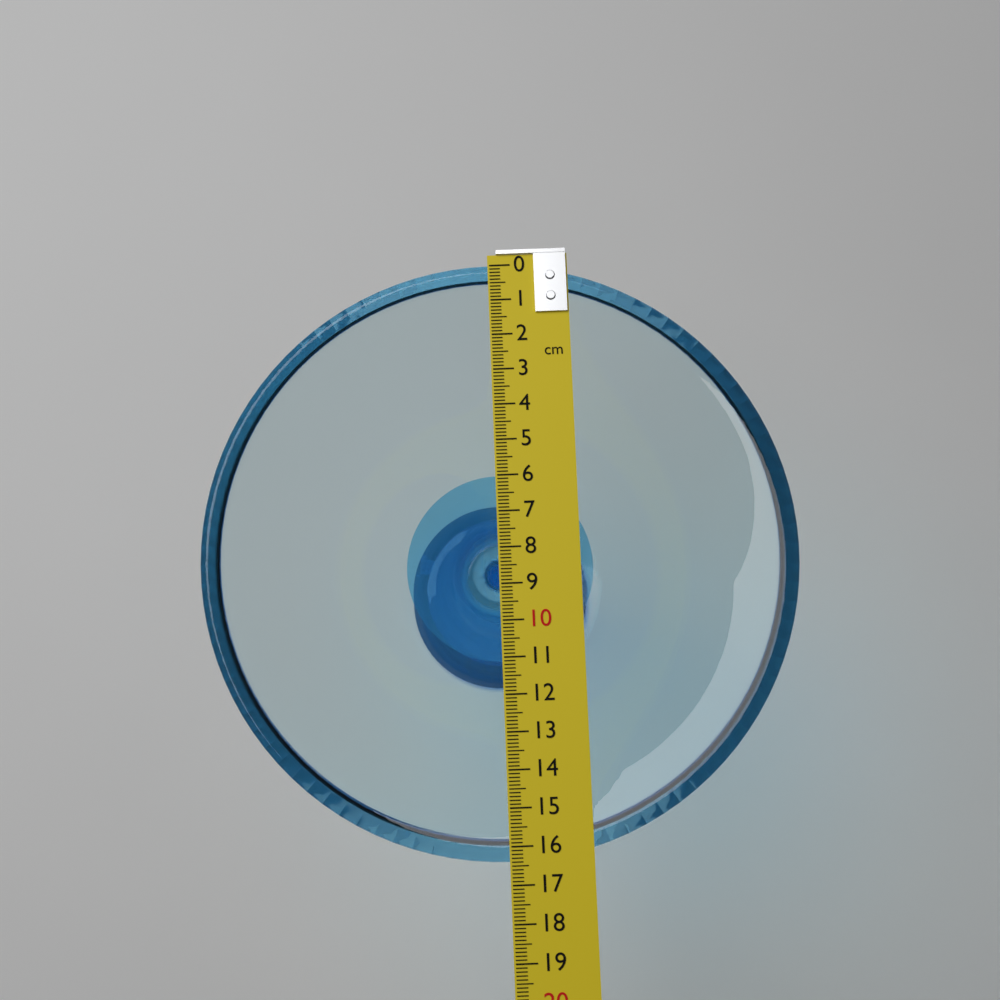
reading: 16.4 cm
